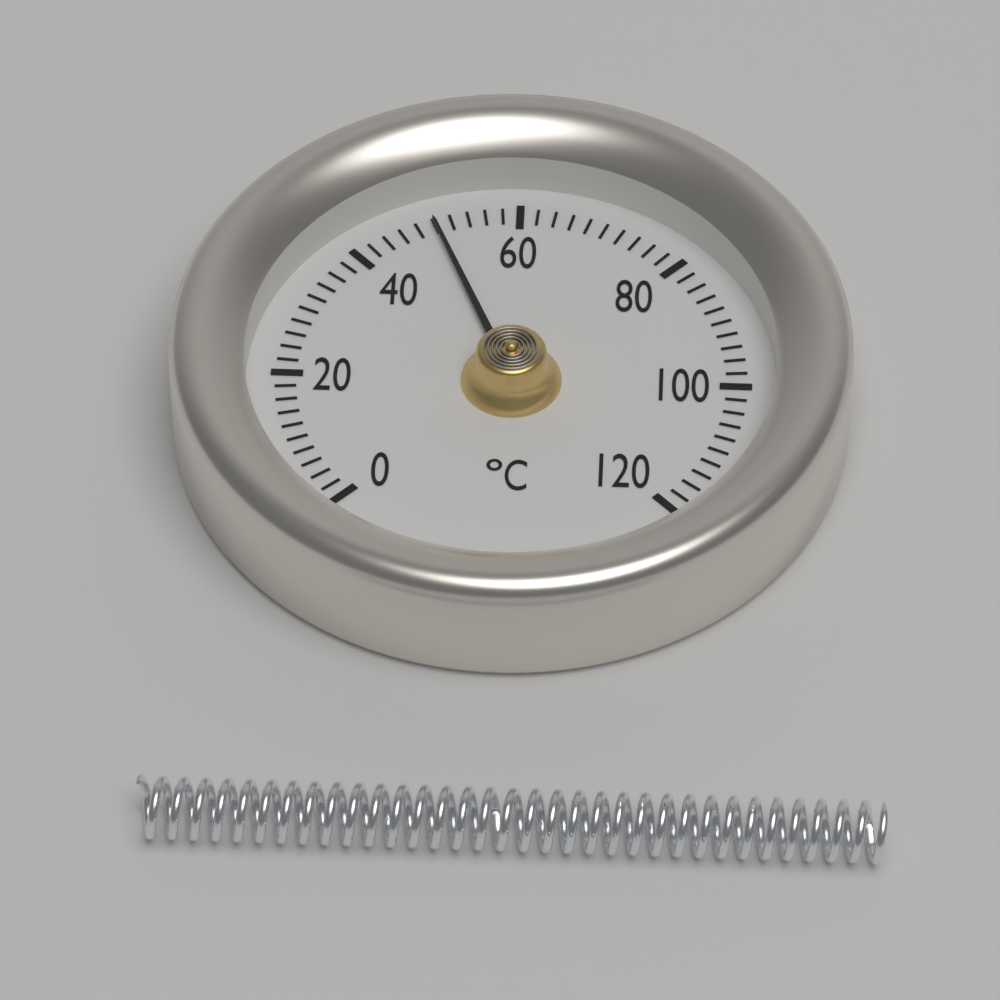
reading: 50 °C
